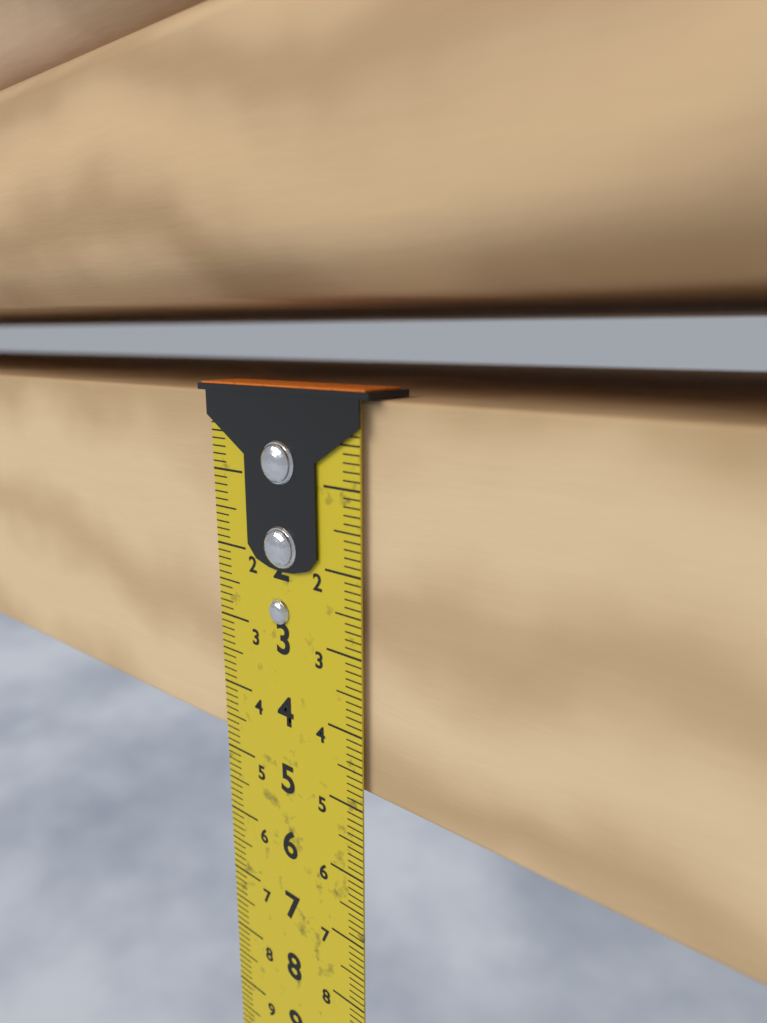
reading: 4.8 cm
